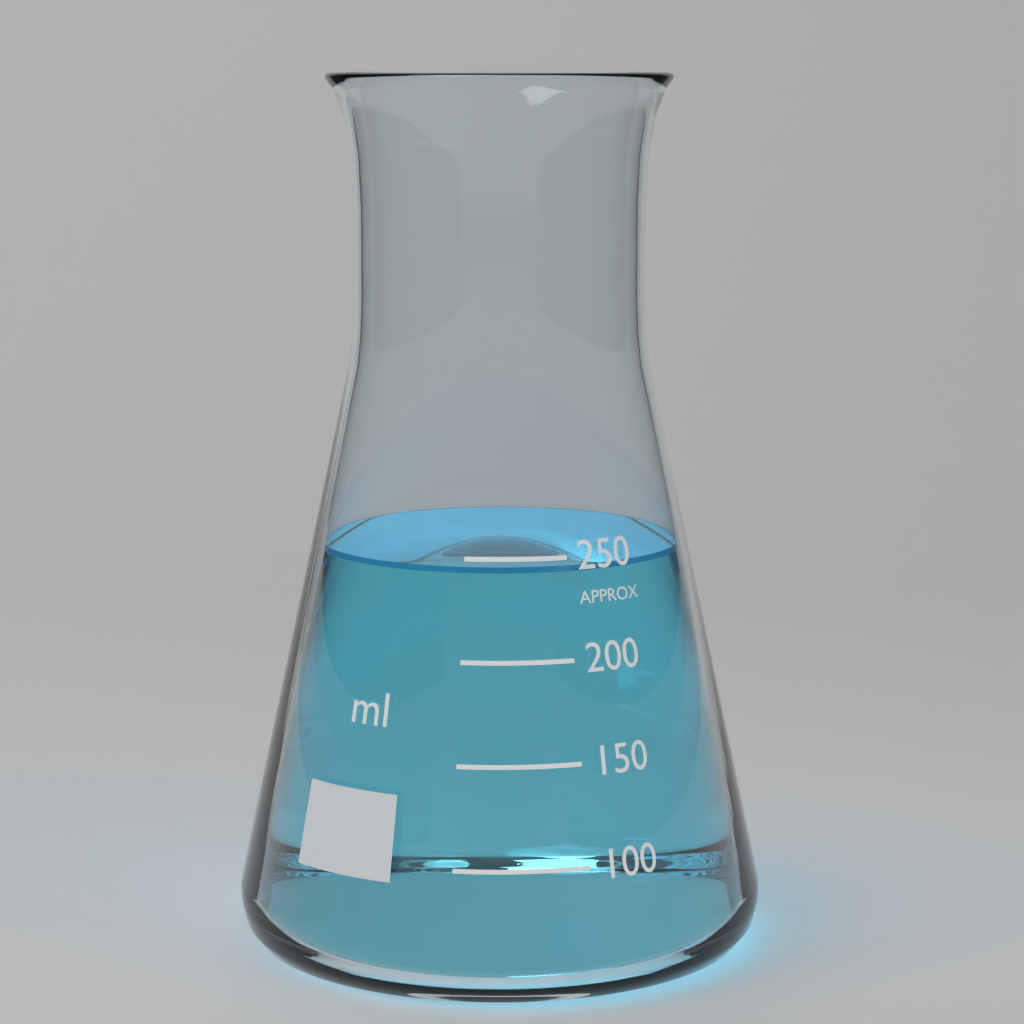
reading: 245 ml
